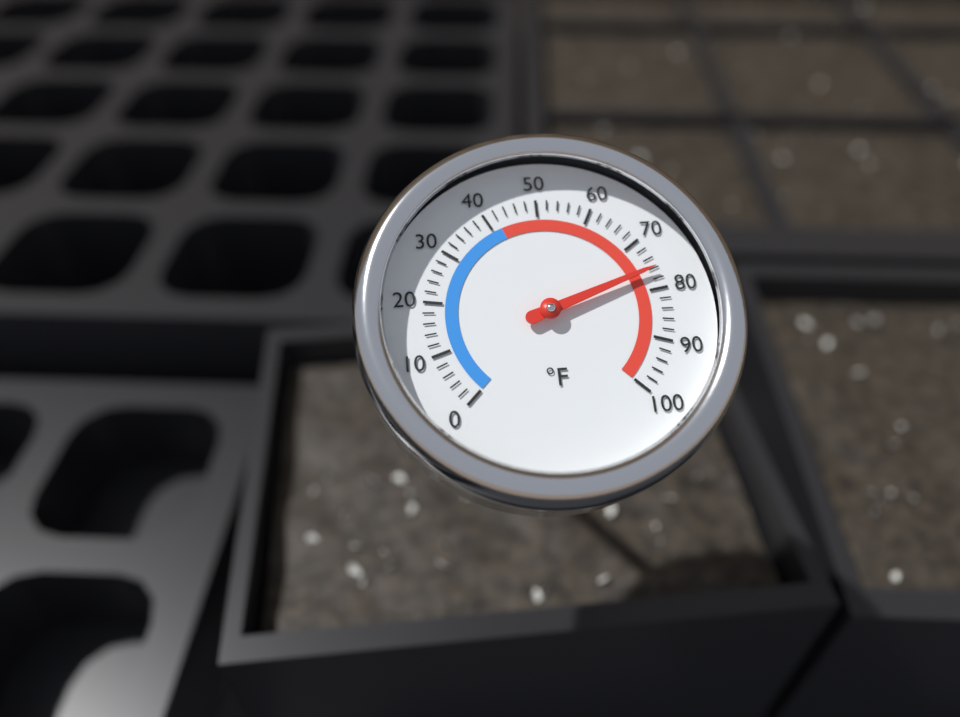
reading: 76 °F
